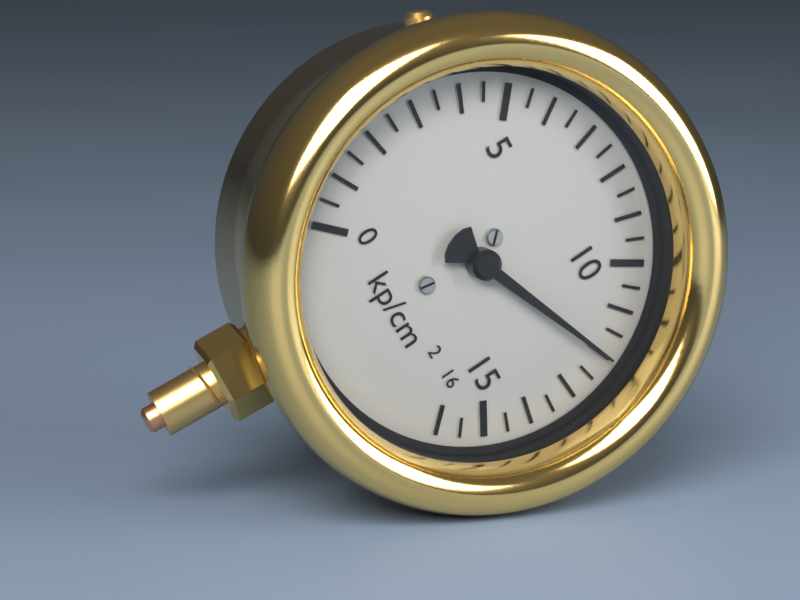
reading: 12.0 kp/cm²
